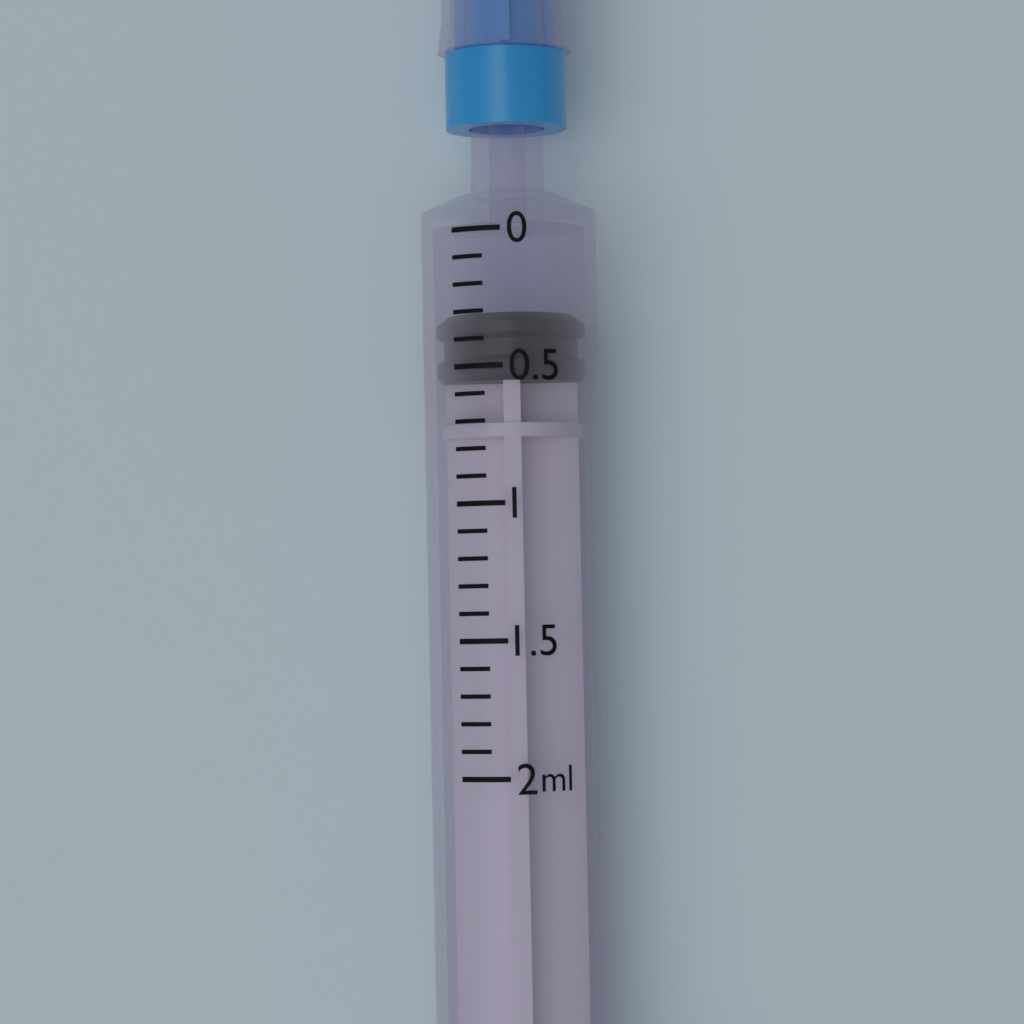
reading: 0.3 ml
